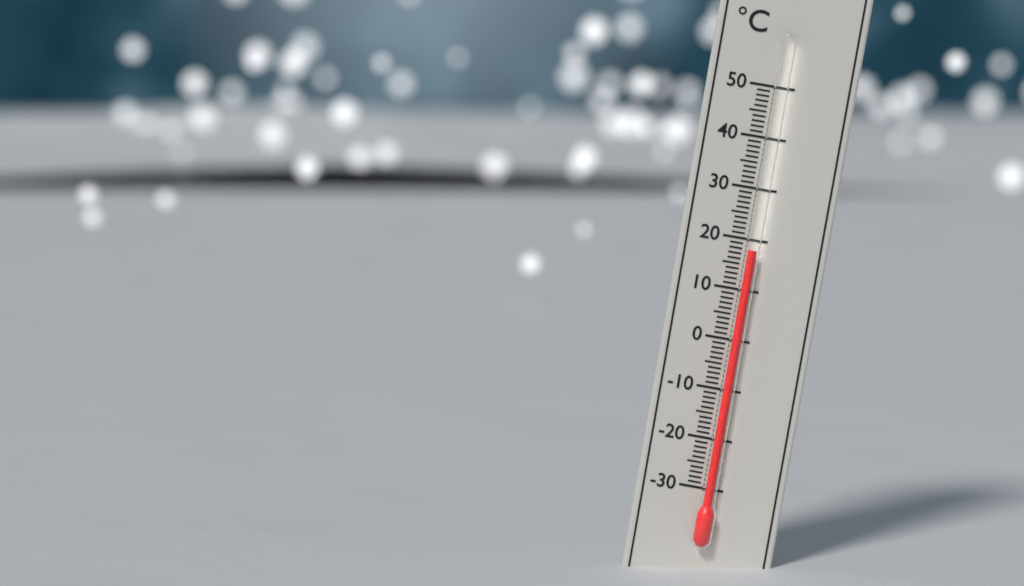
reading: 18 °C
